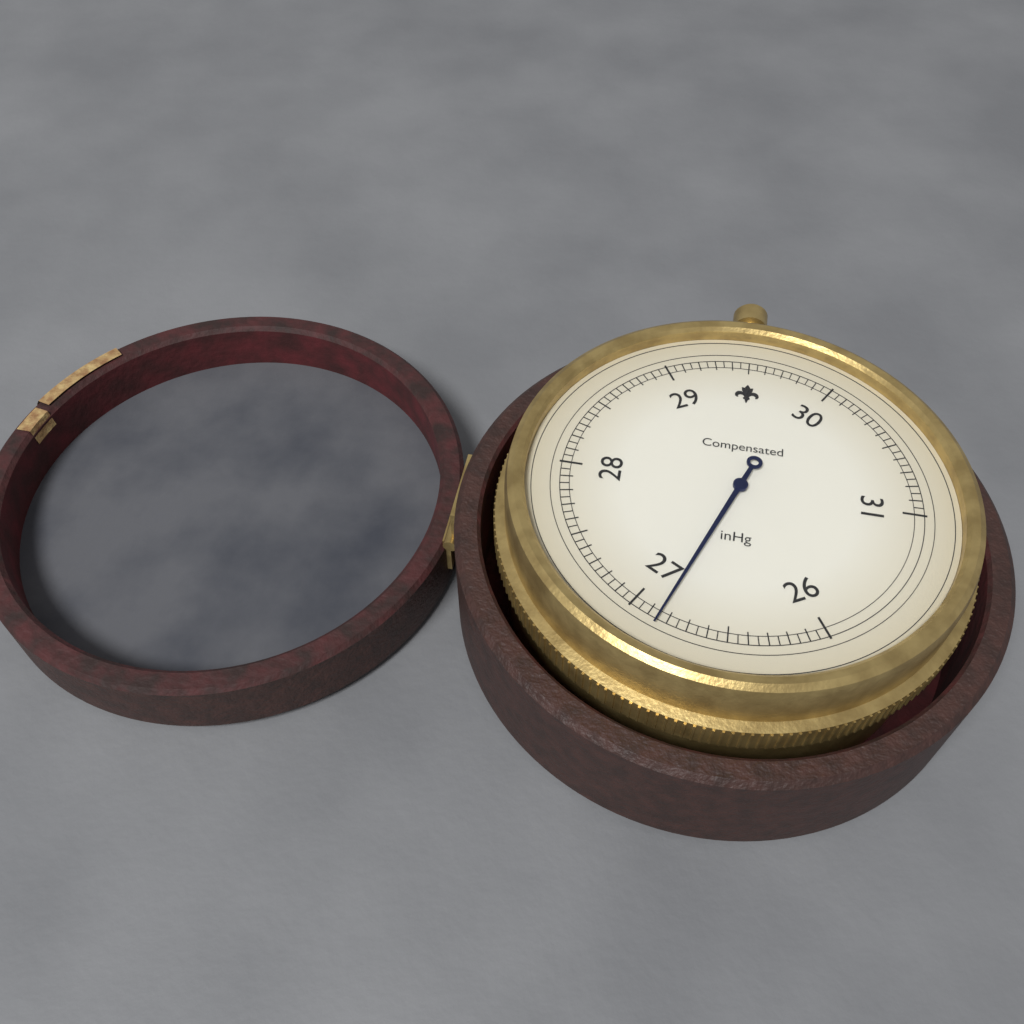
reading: 26.85 inHg
